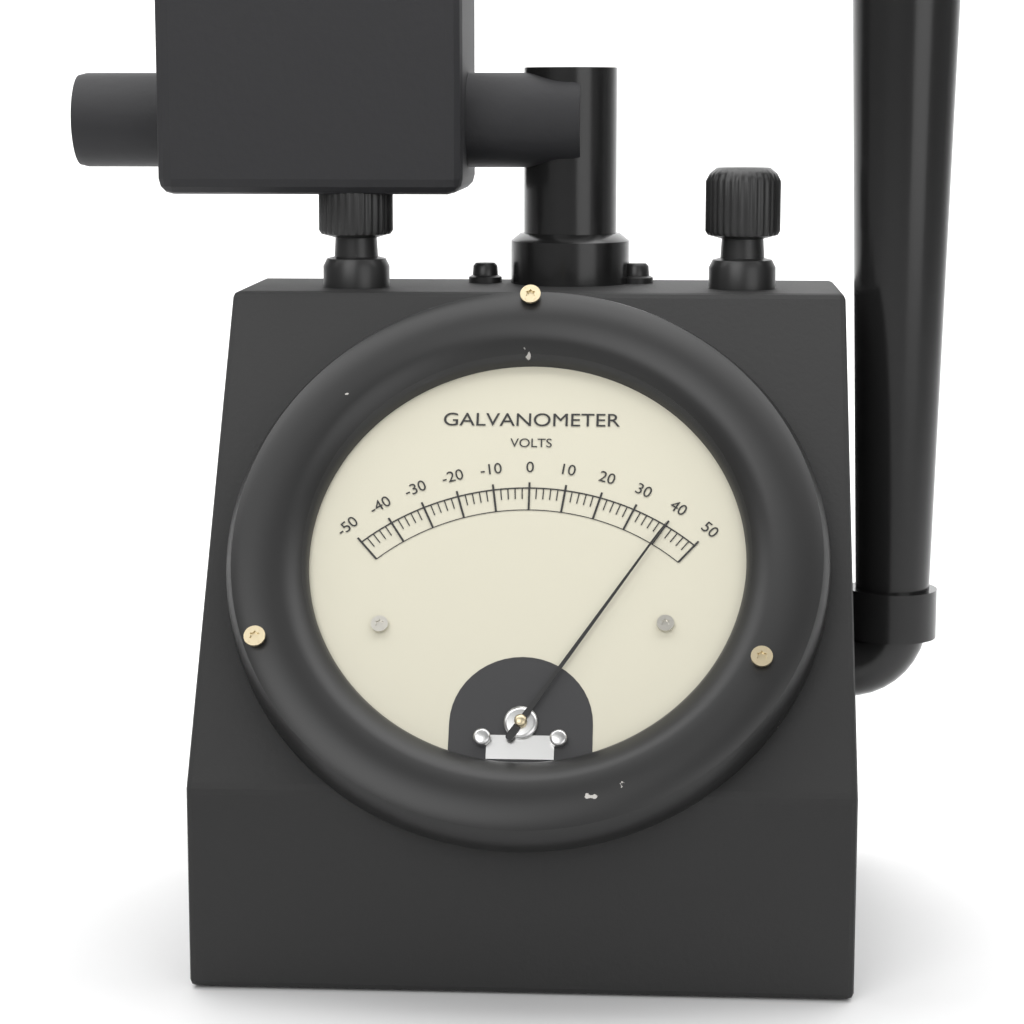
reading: 40 V
